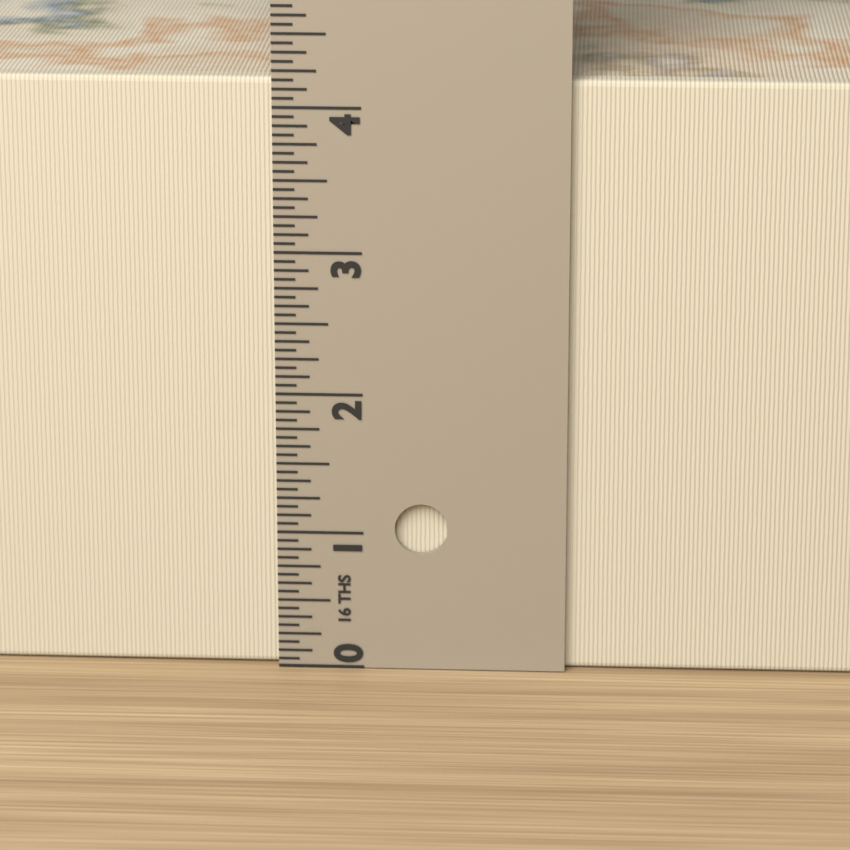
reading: 4.1875 in
